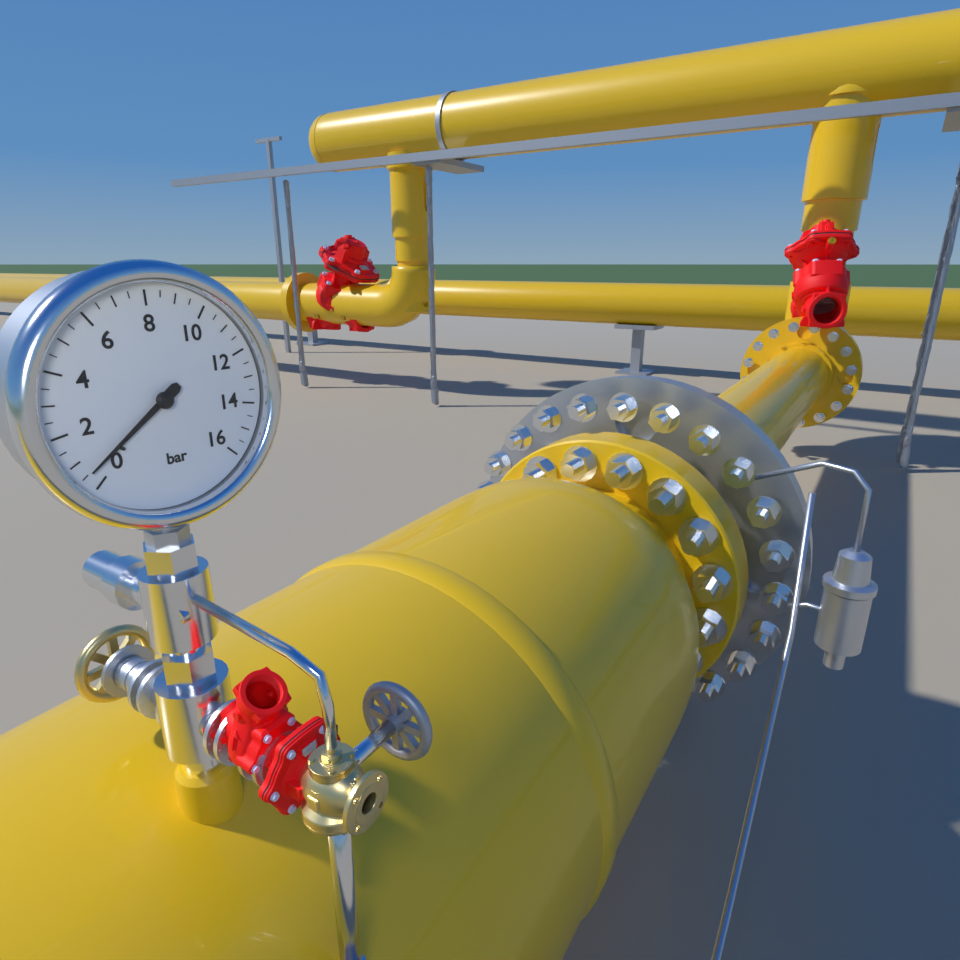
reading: 0.5 bar
